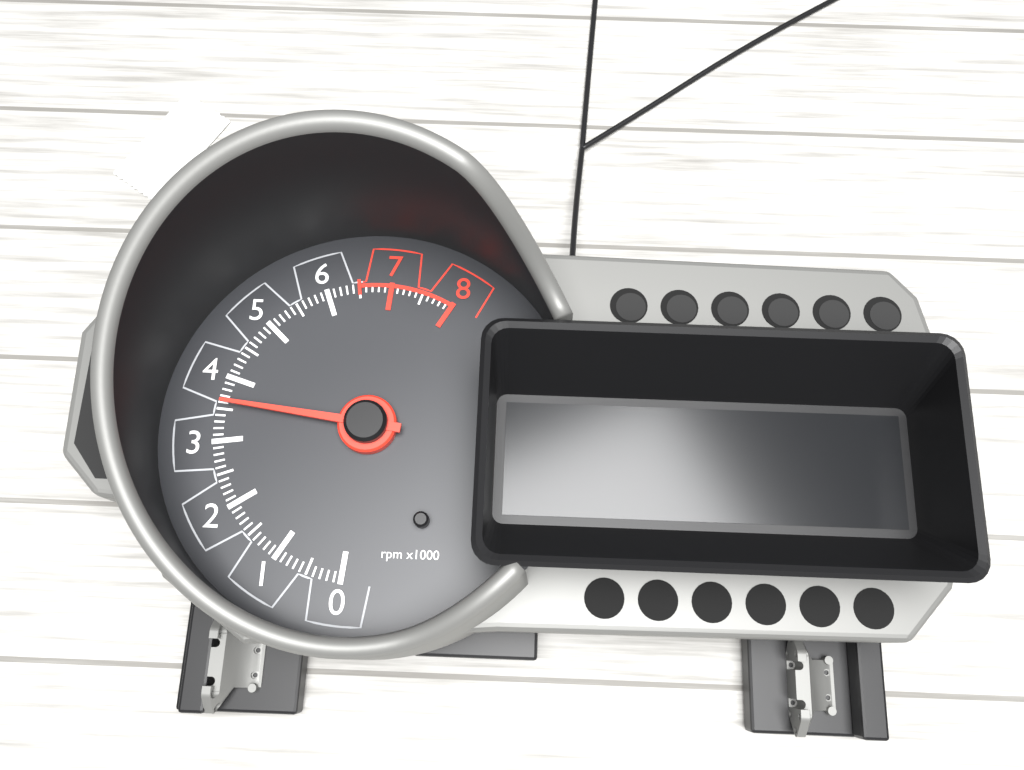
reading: 3600 rpm
